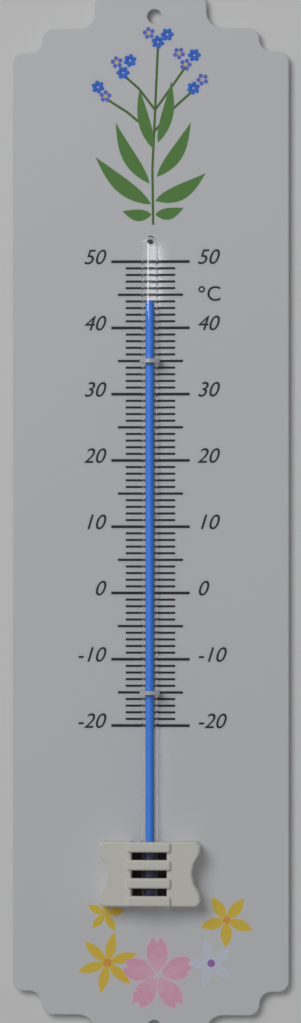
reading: 44 °C
